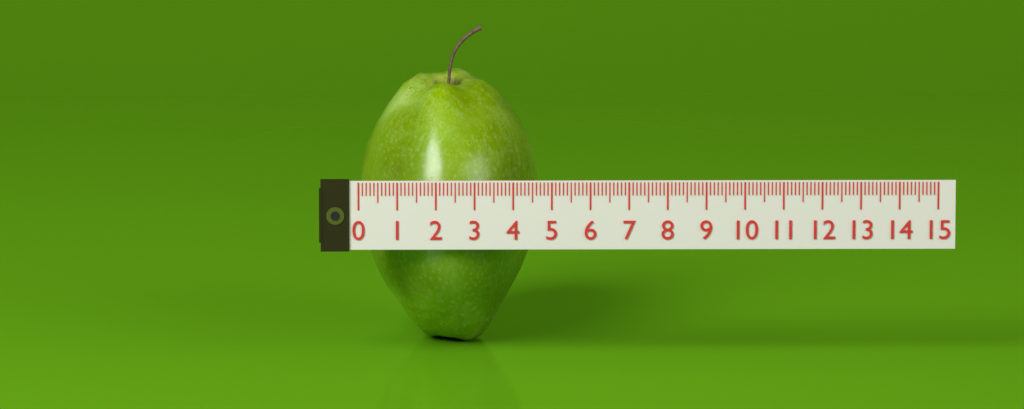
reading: 4.7 (no unit)
